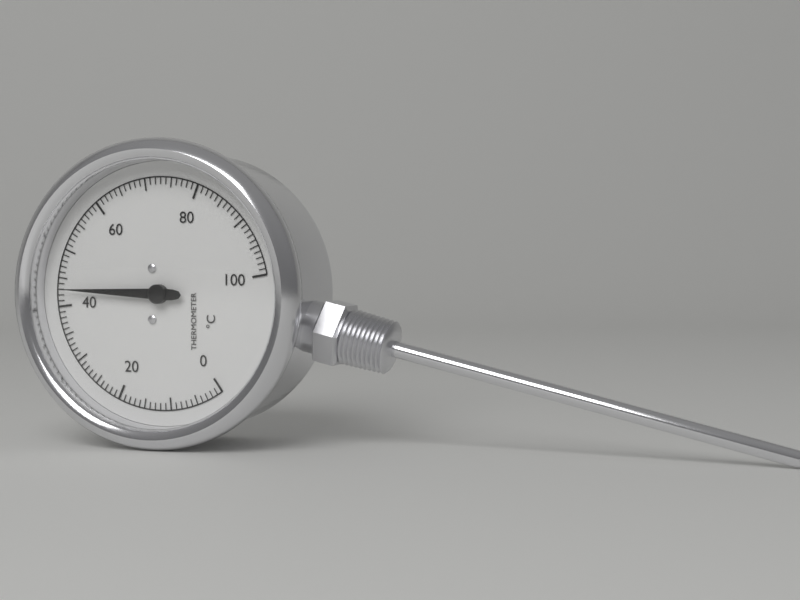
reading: 43 °C
